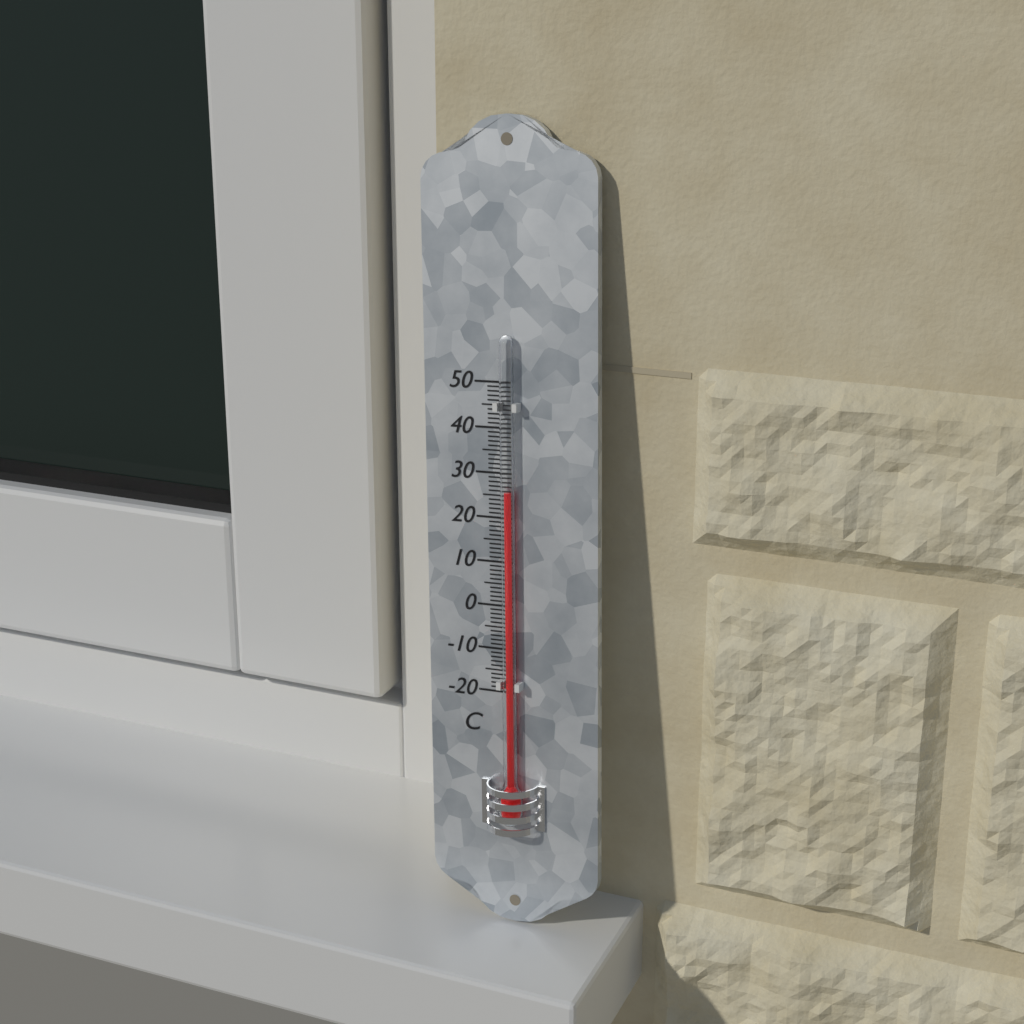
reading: 26 °C
